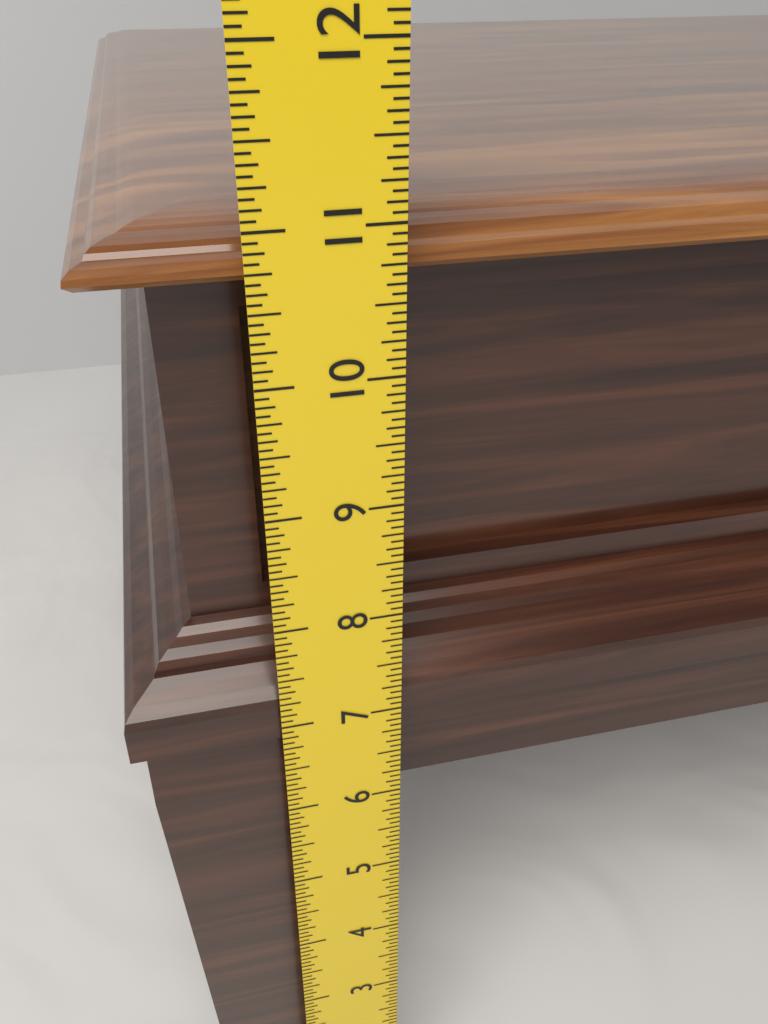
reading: 10.9375 in
